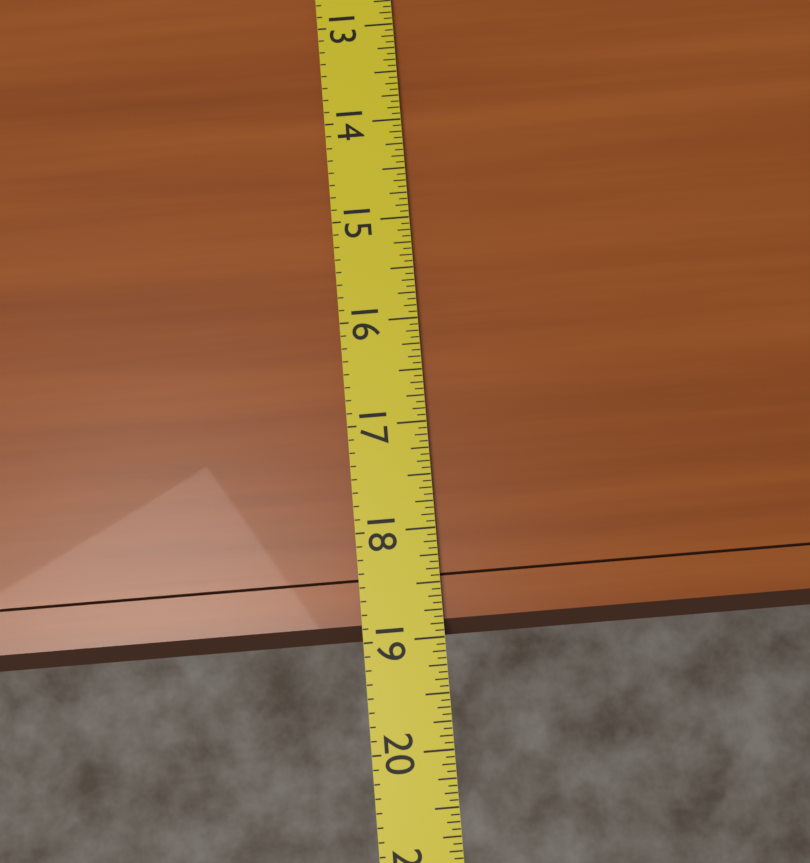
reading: 19.0000 (no unit)
